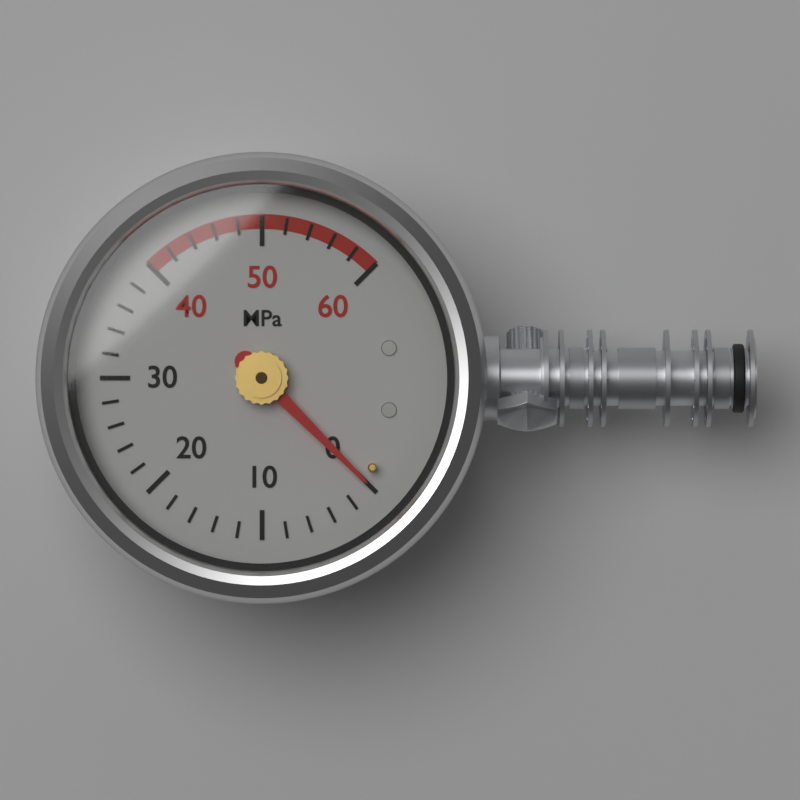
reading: 0 MPa
